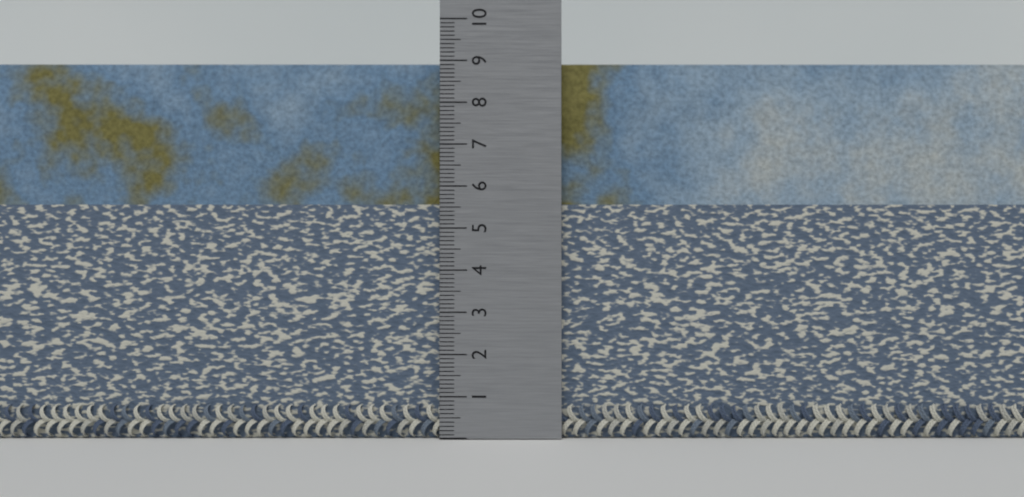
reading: 9.0 (no unit)
